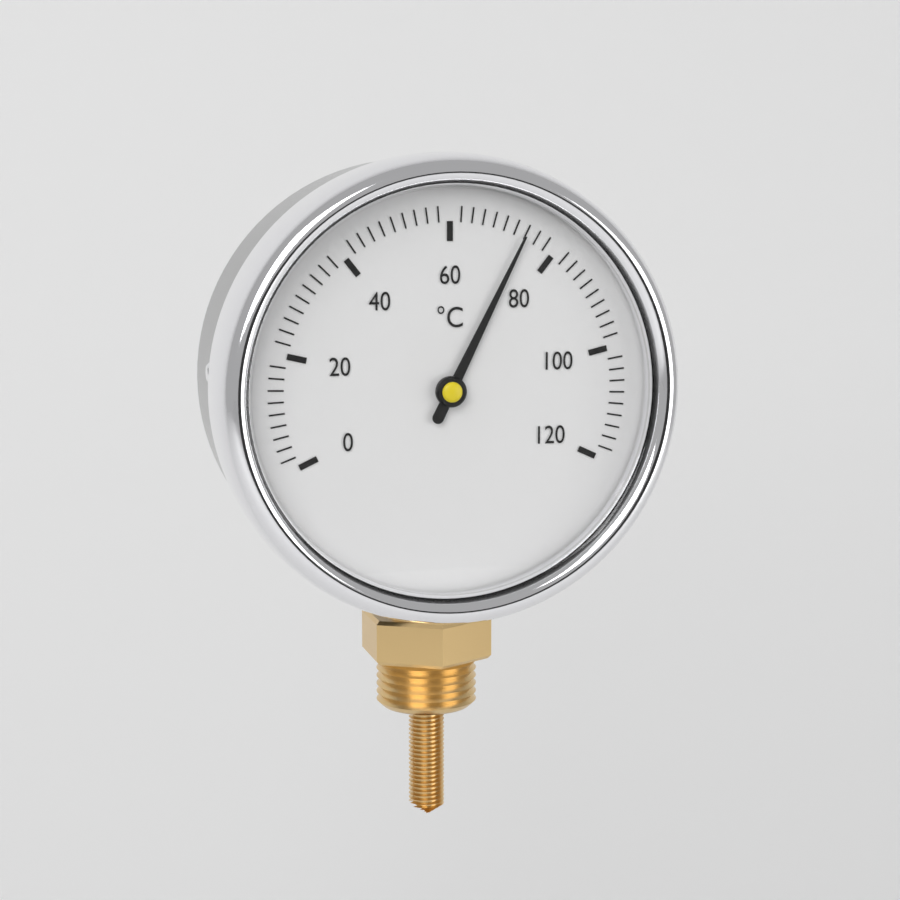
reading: 74 °C
